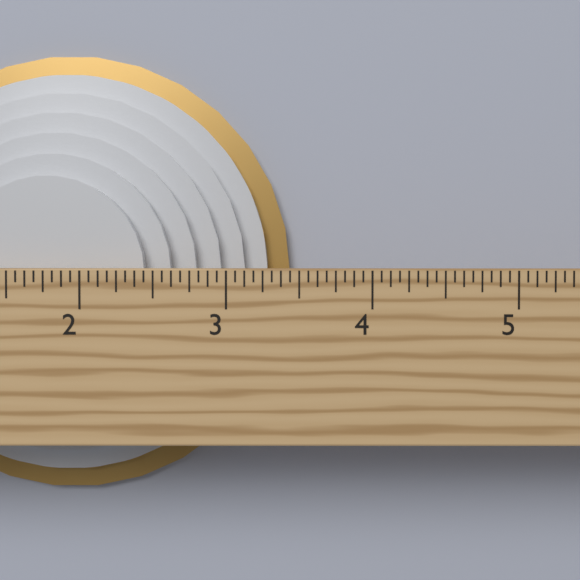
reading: 3.4375 in
